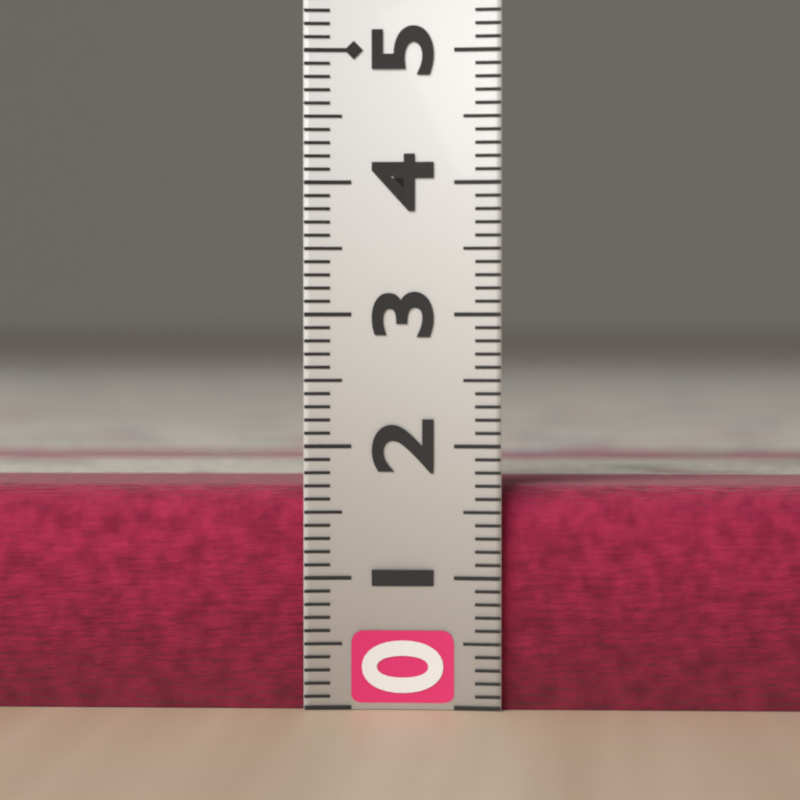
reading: 1.7 (no unit)
